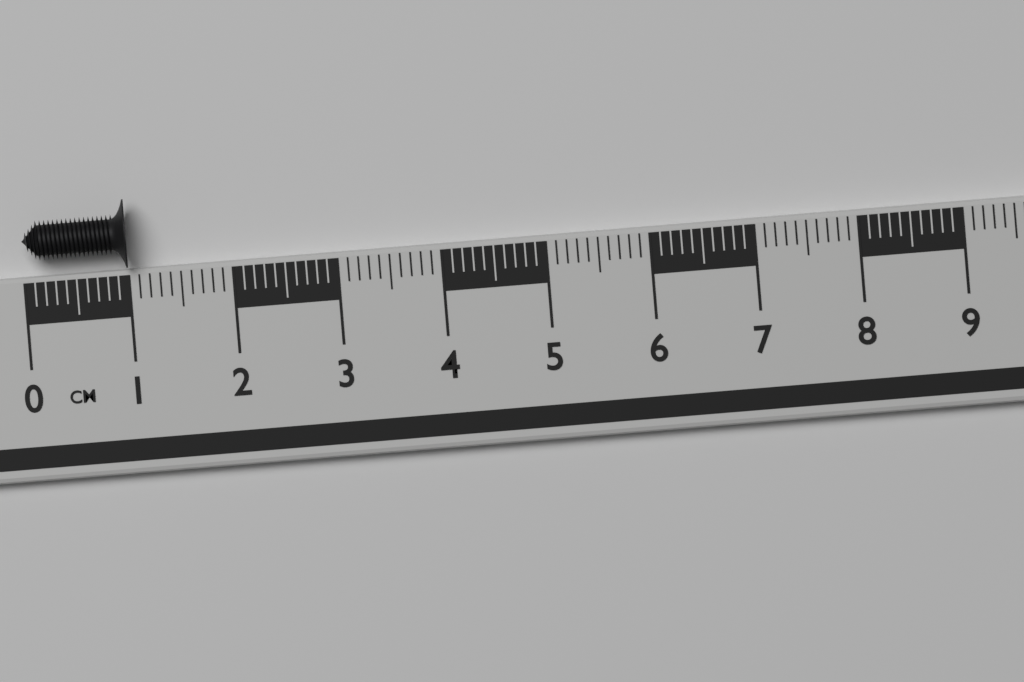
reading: 1.0 cm
